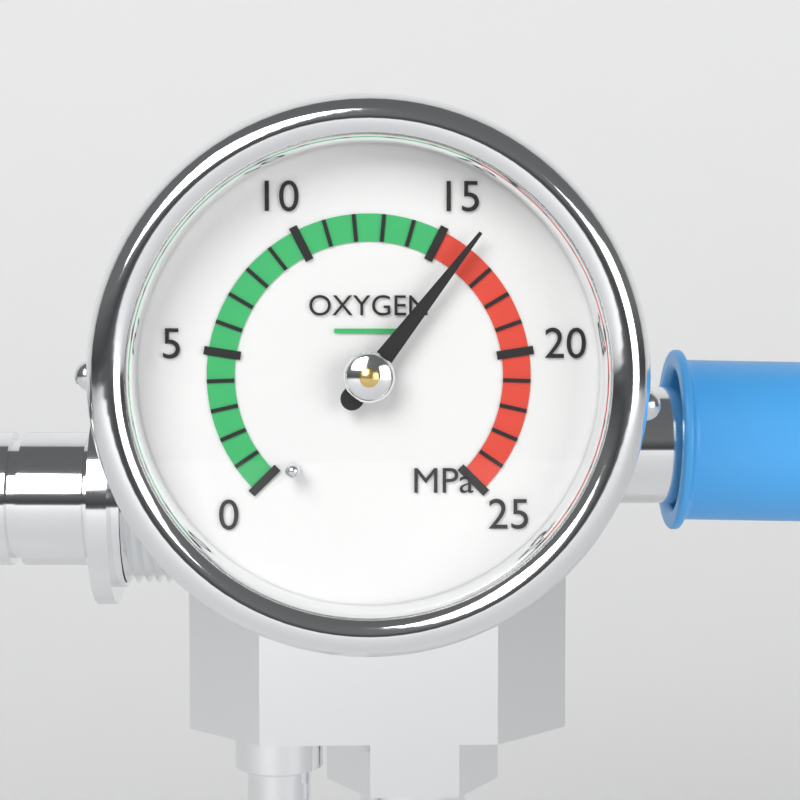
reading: 16 MPa
